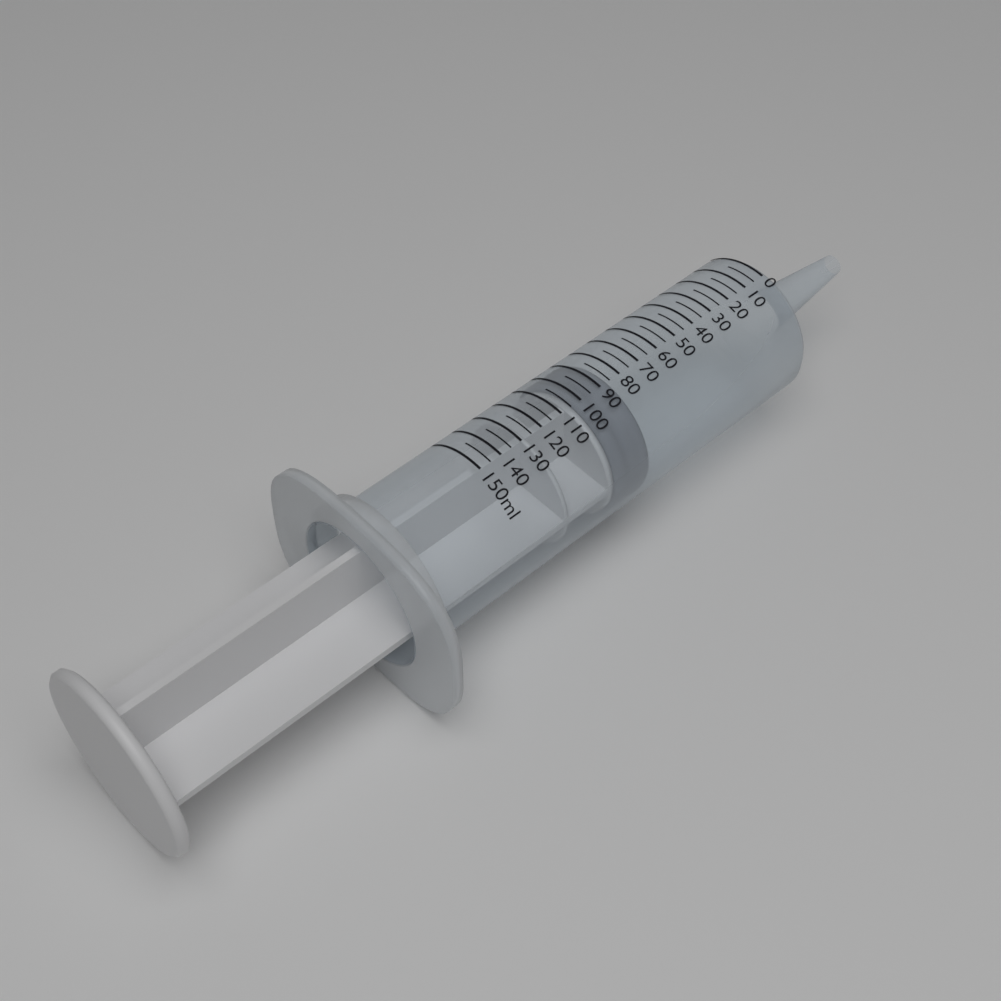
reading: 85 ml
